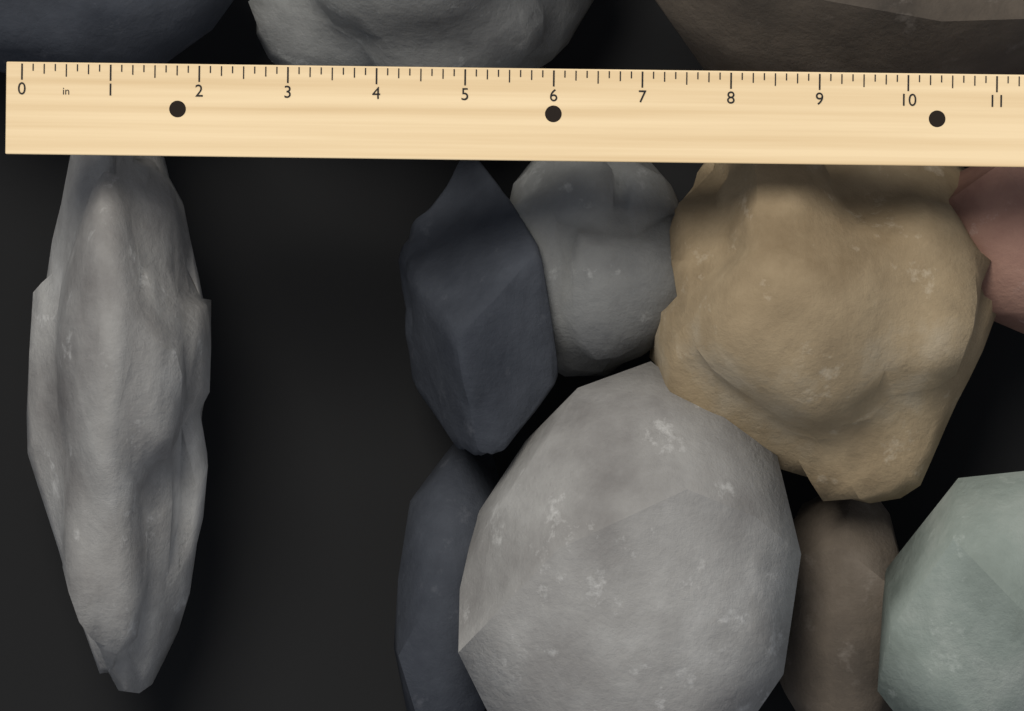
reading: 2.125 in
